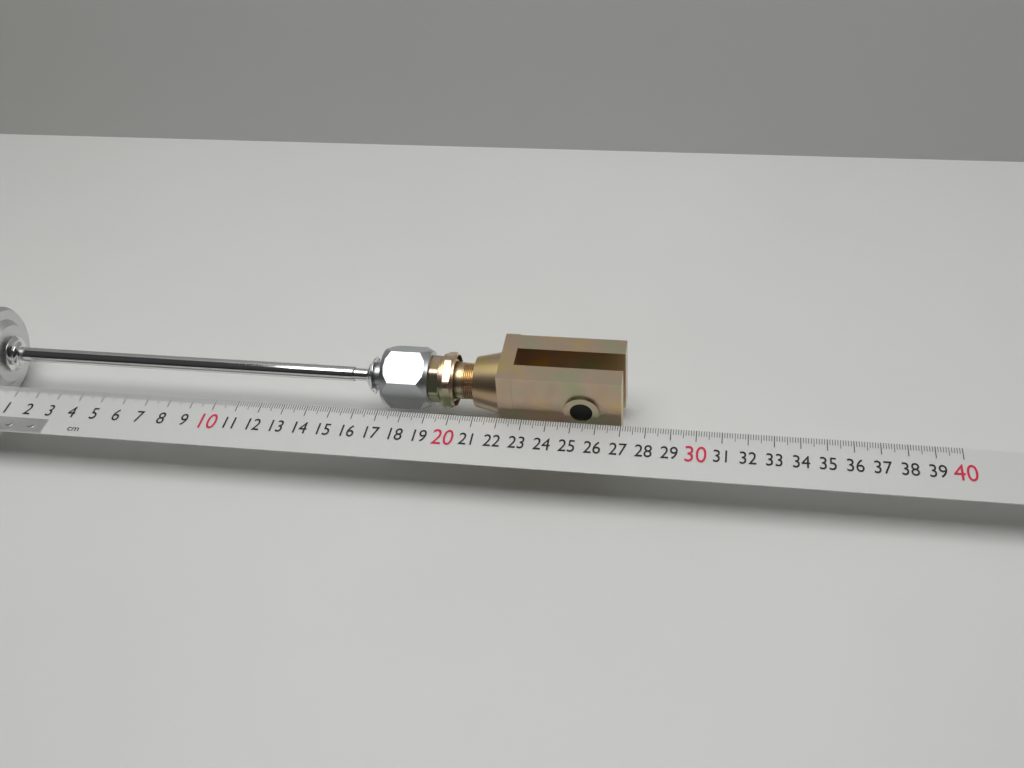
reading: 27.0 cm
